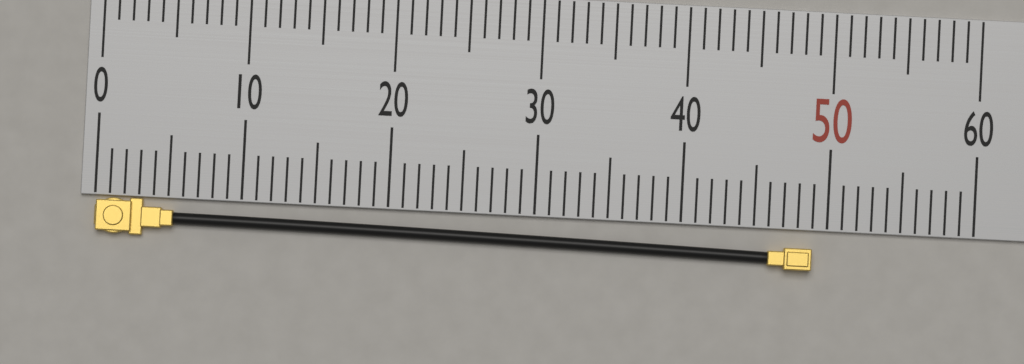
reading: 49 (no unit)
